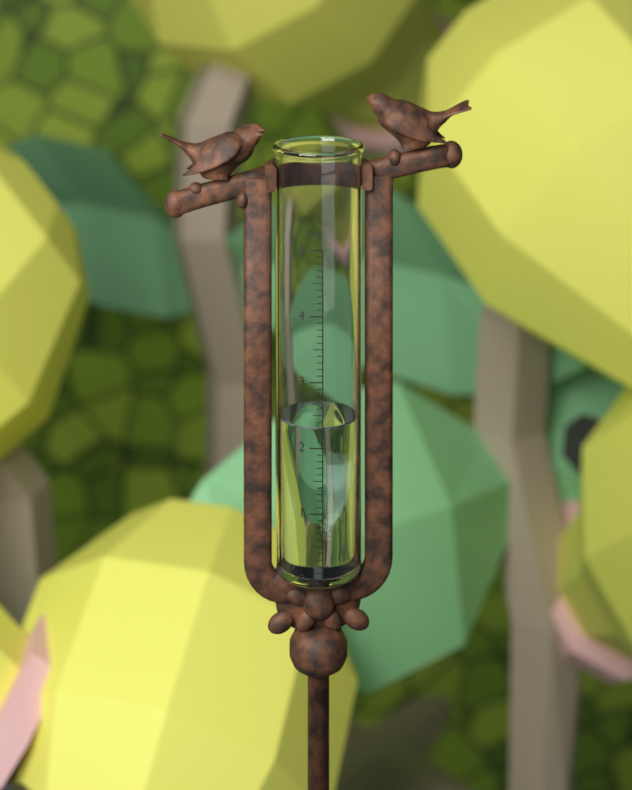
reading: 2.3 in
